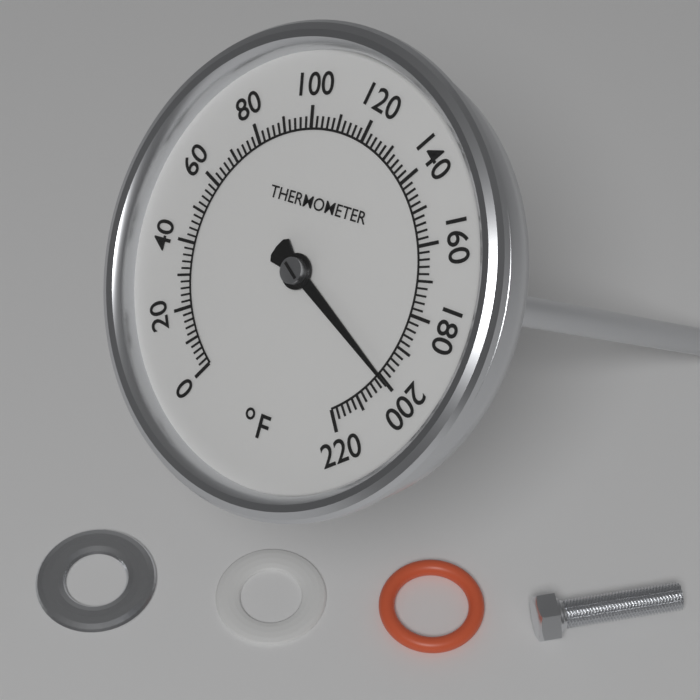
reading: 200 °F
